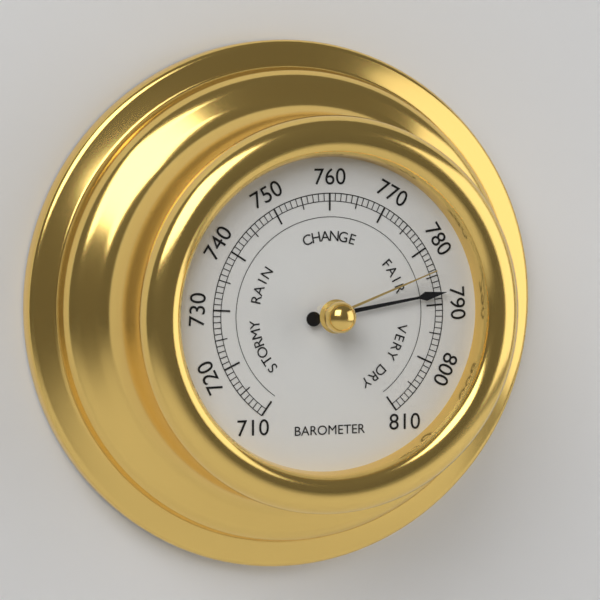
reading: 788 (no unit)
